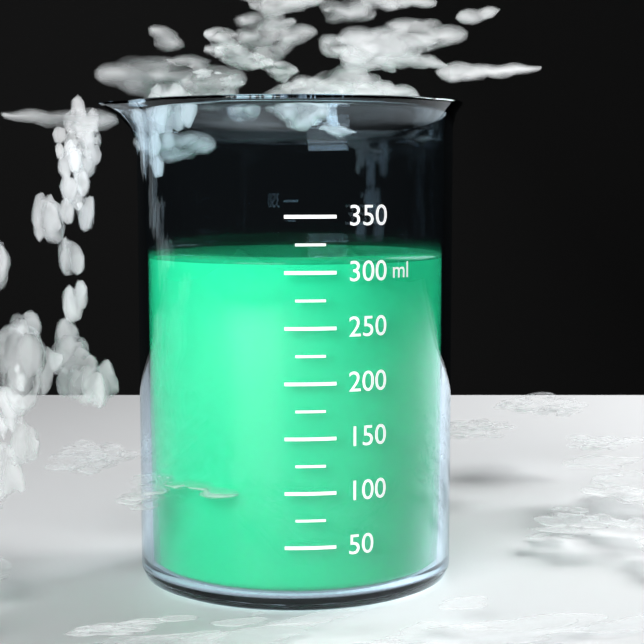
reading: 310 ml
